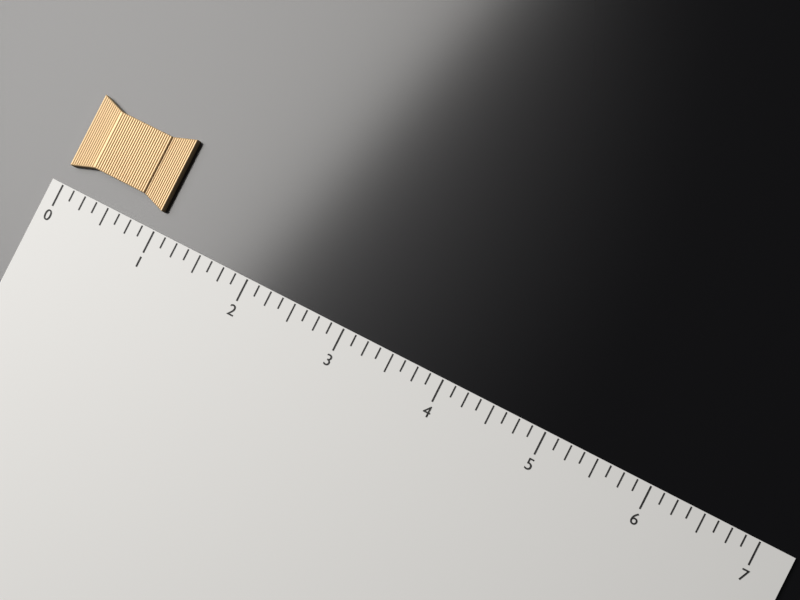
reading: 1.000 (no unit)
